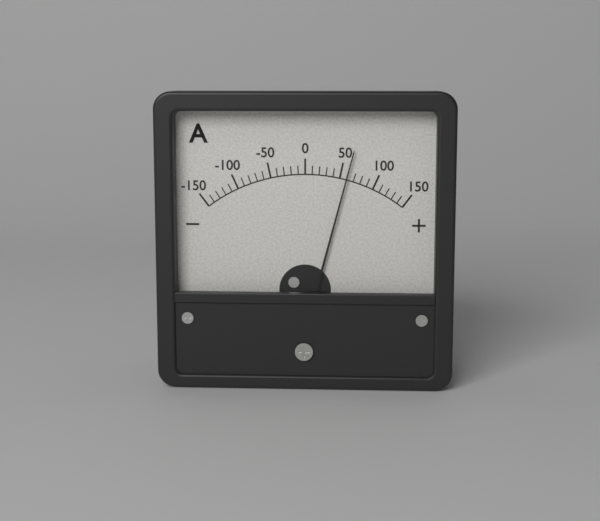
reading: 60 A
